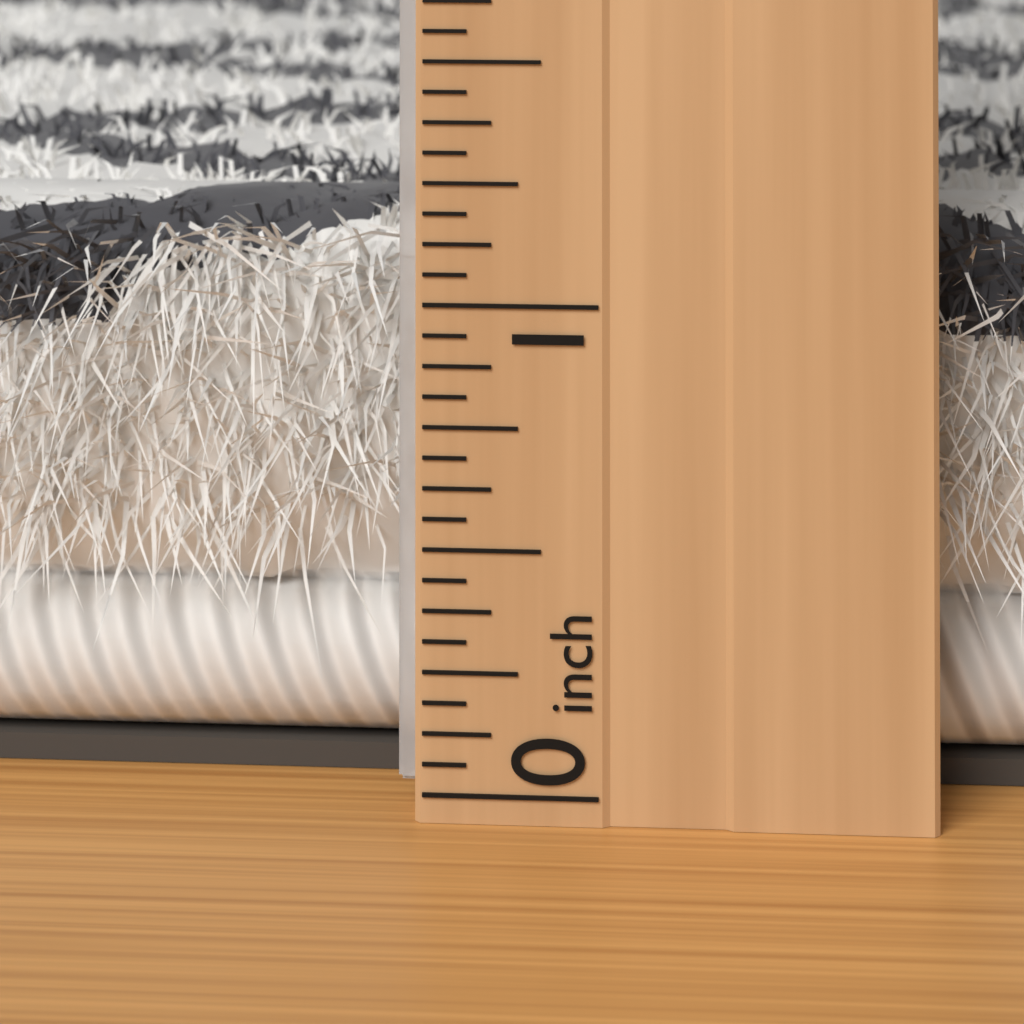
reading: 1.1250 inch
